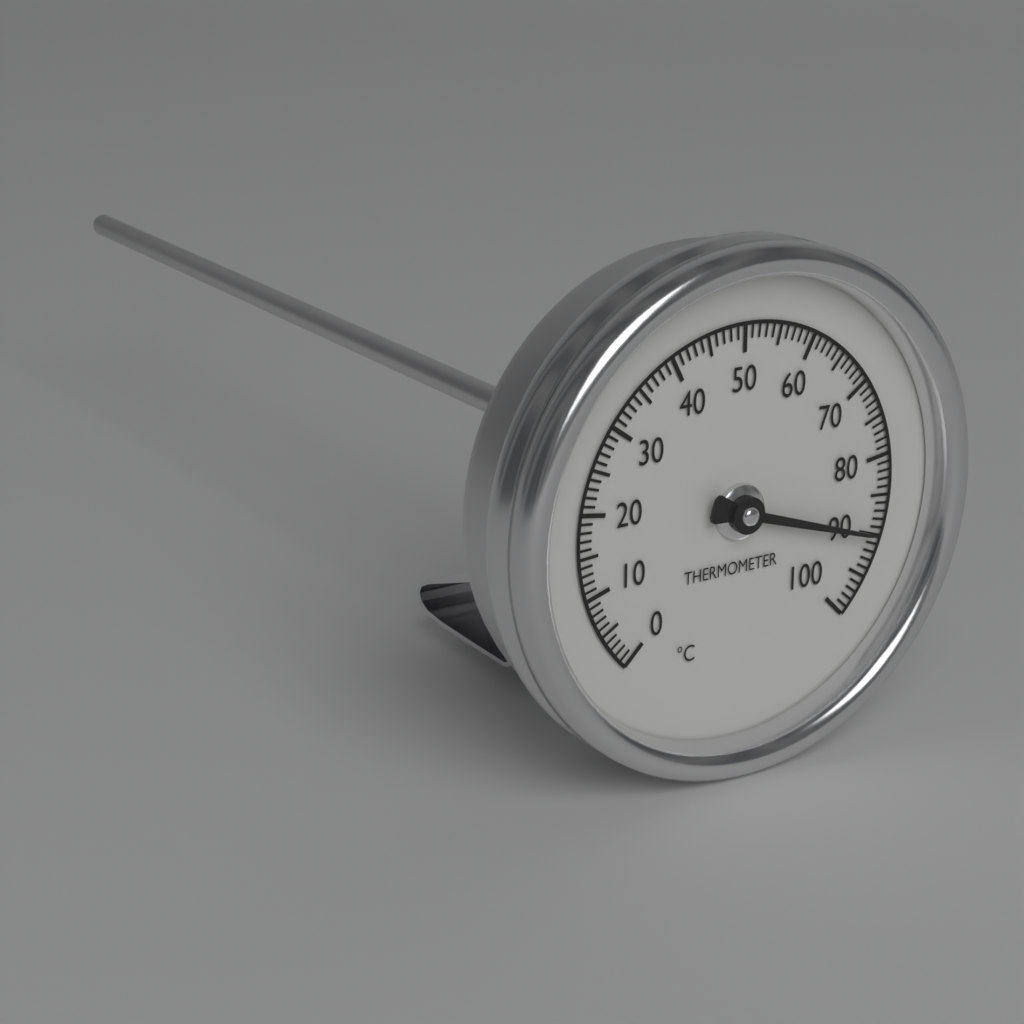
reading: 90 °C
